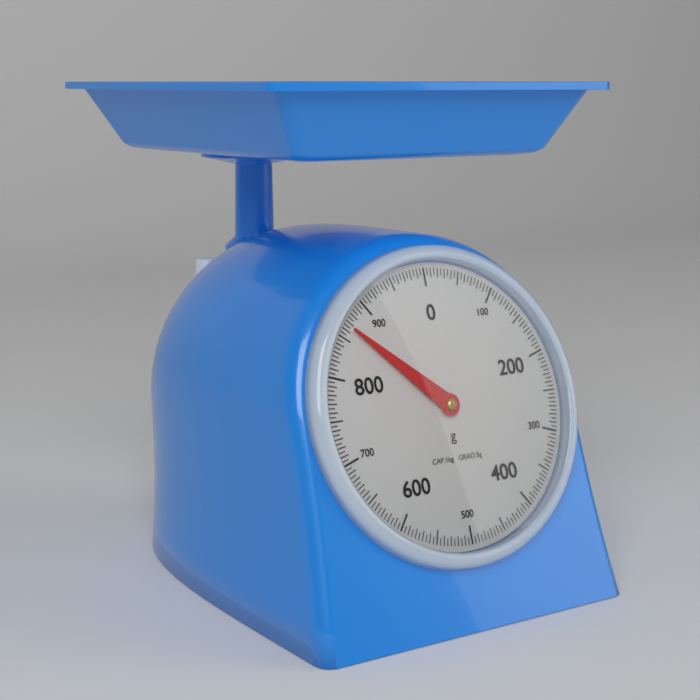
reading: 865 g
